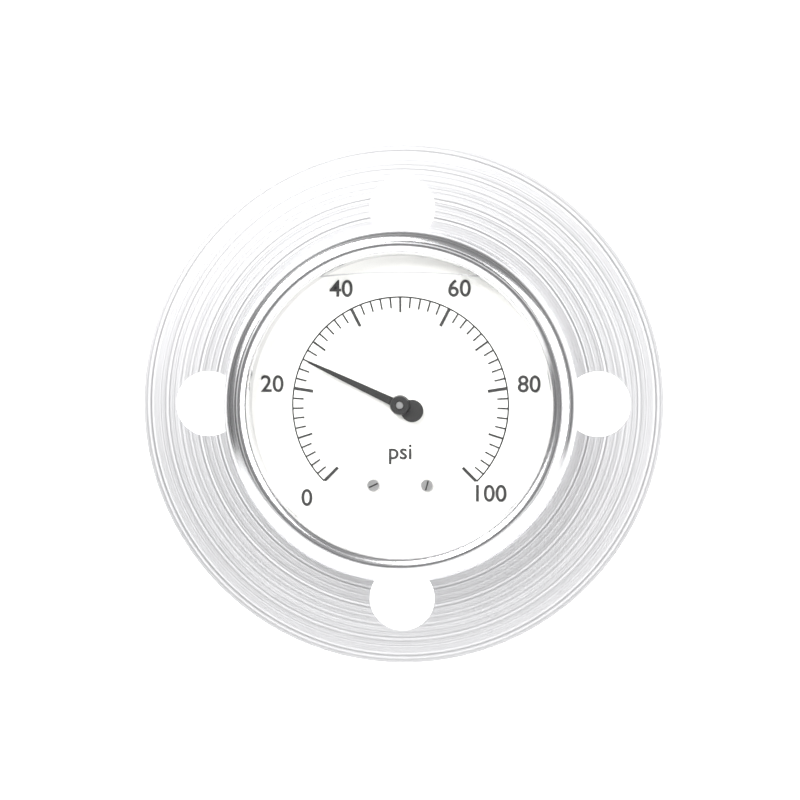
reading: 26 psi
